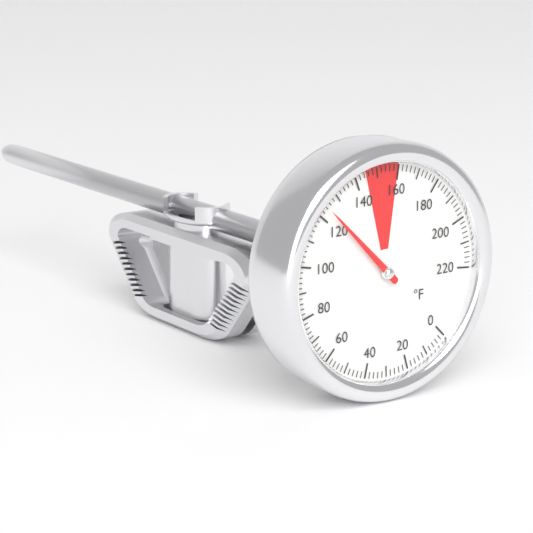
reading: 124 °F
